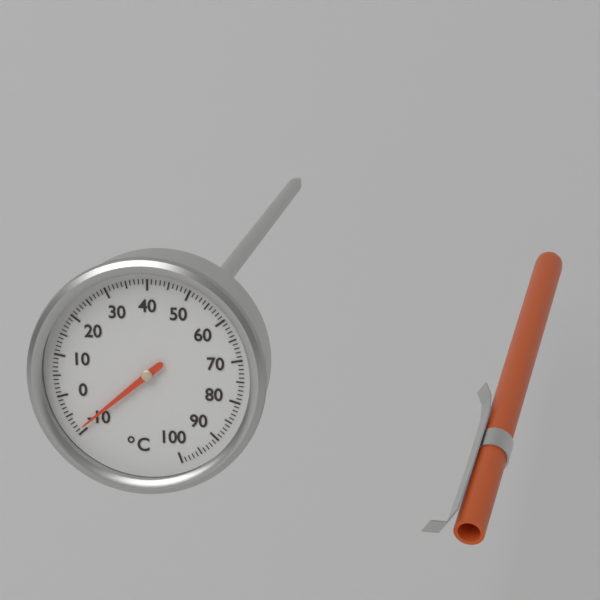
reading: -9 °C
